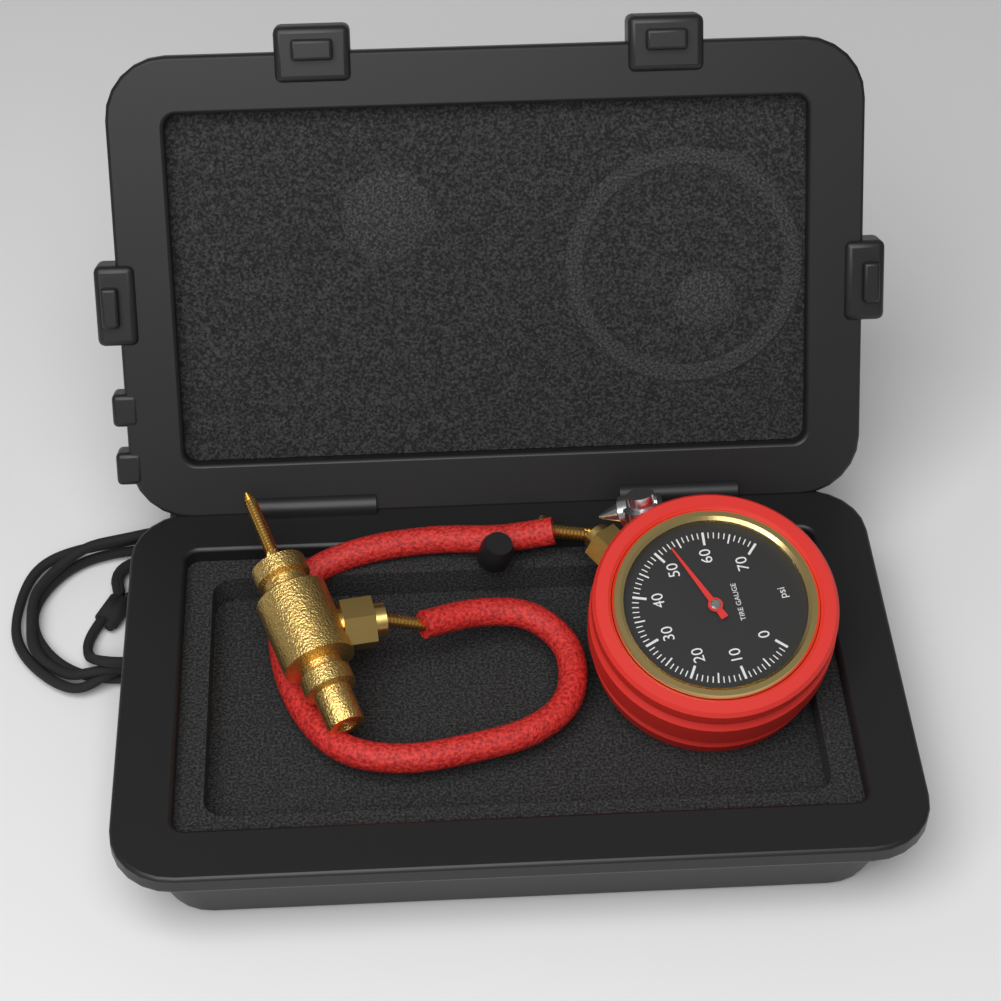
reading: 53 psi
